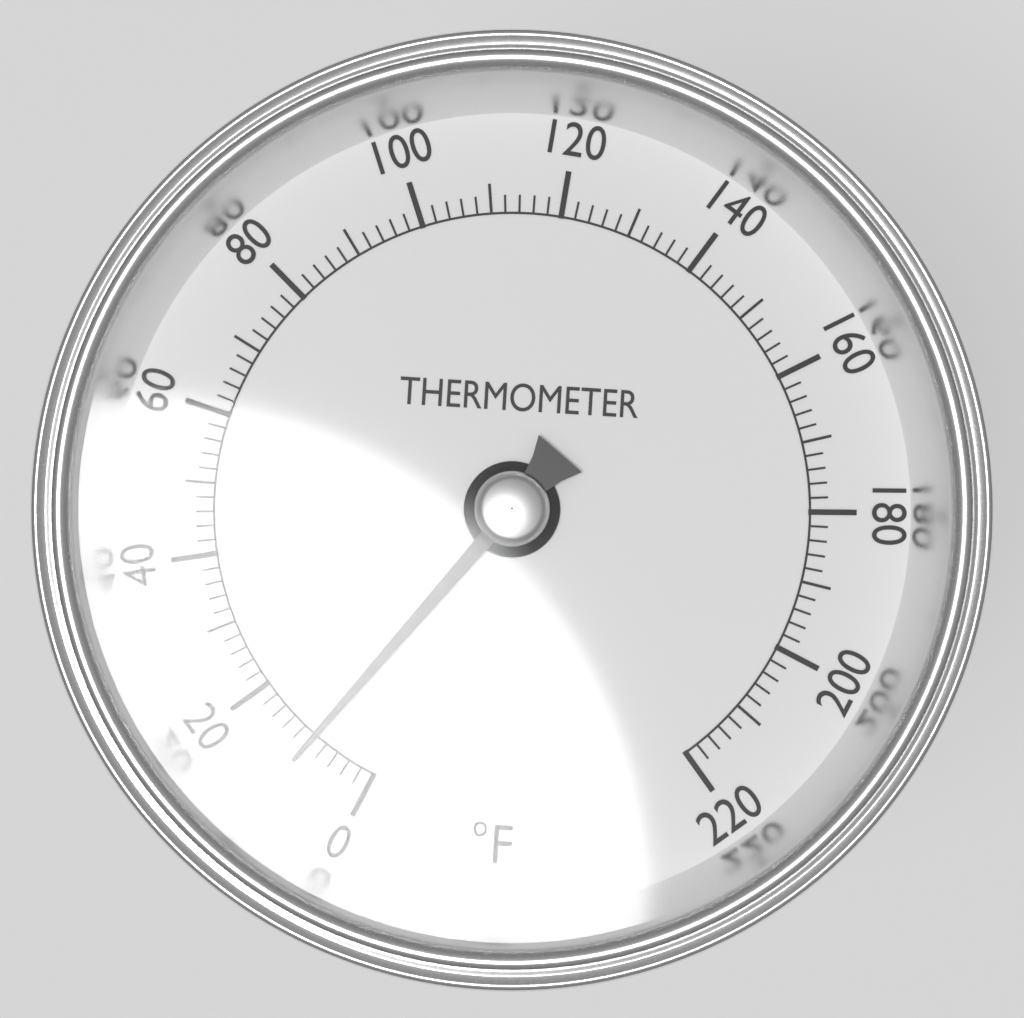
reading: 10 °F
